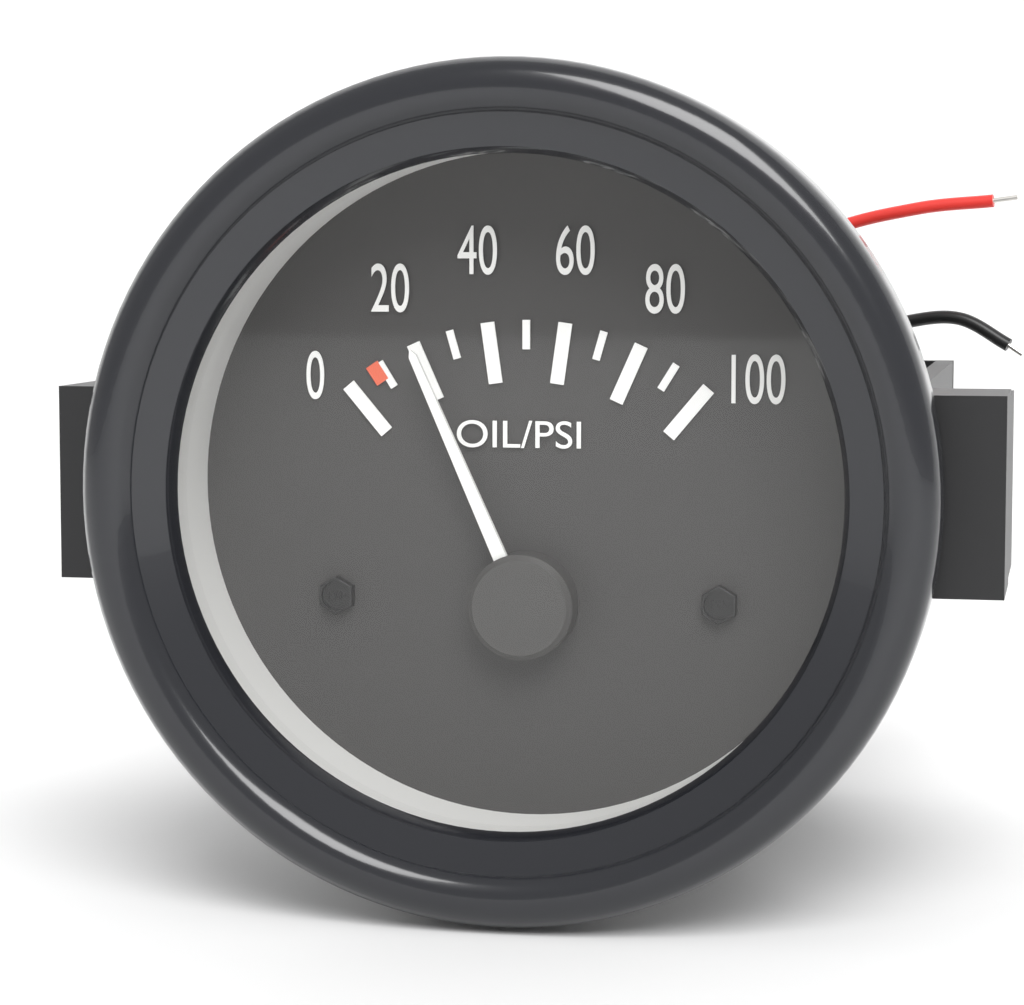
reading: 20 psi
